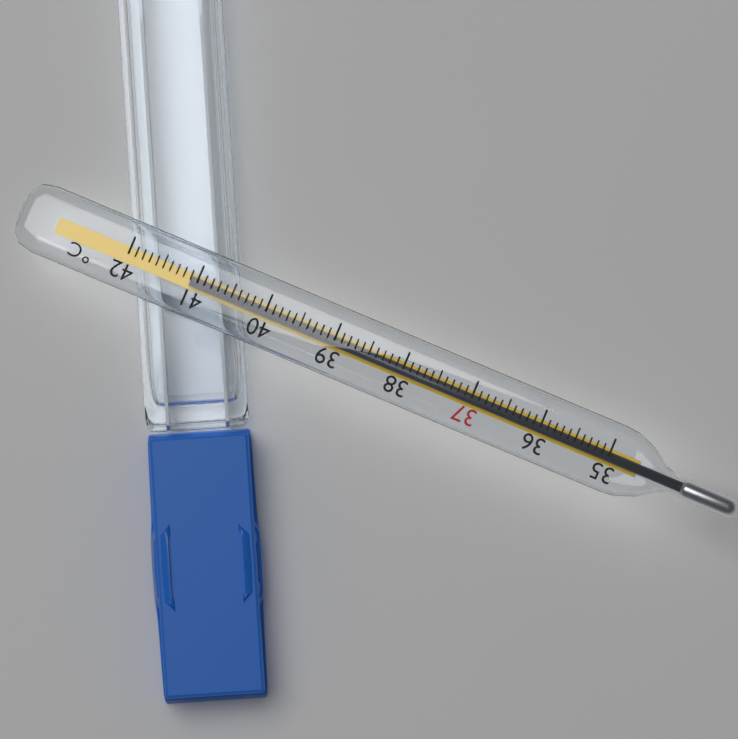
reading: 41.1 °C
